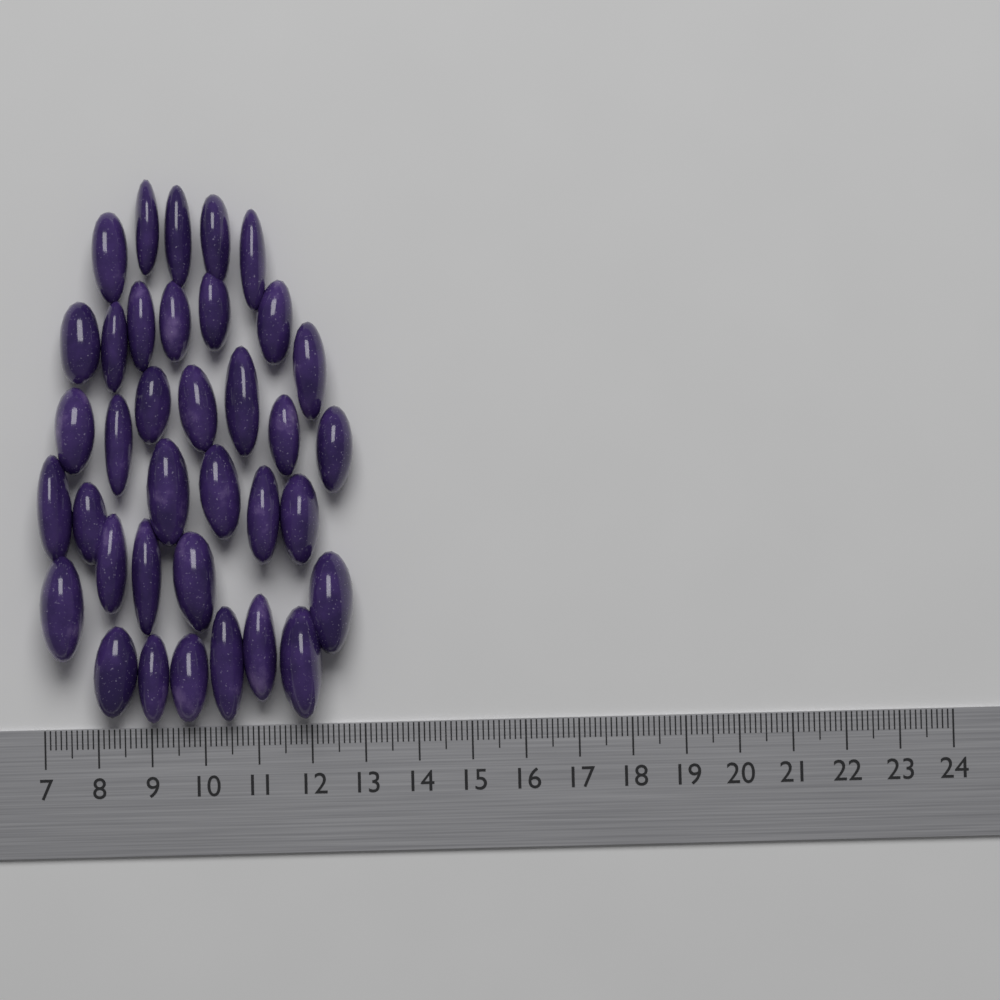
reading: 12.9 (no unit)
